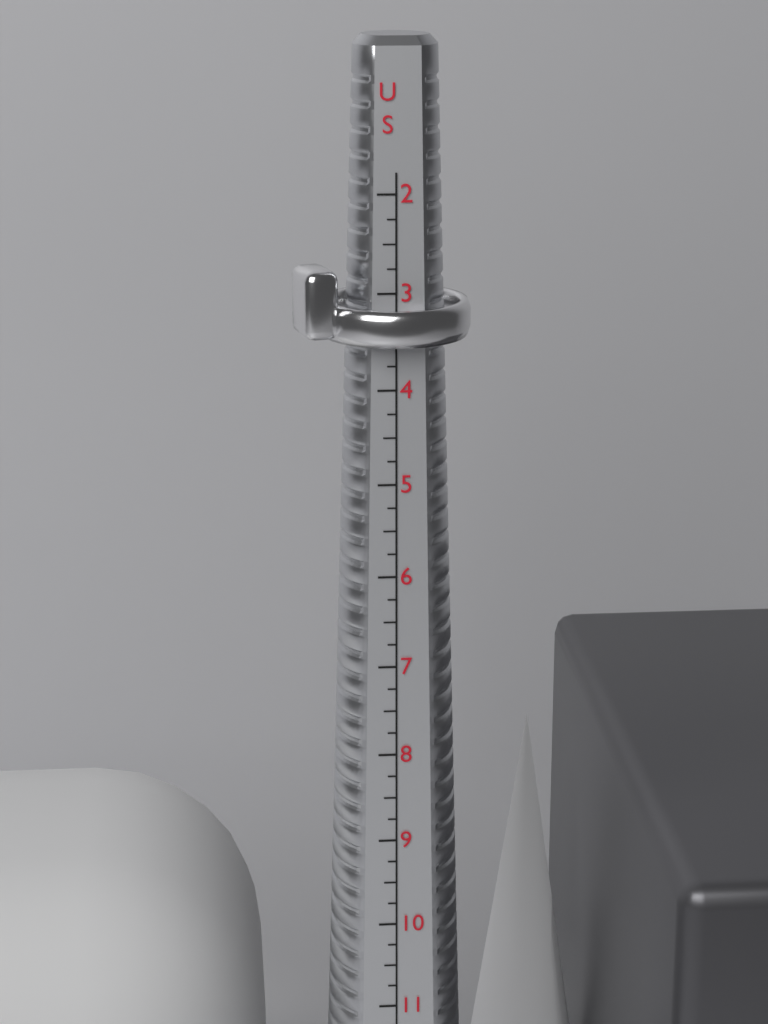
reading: 3.50 US
